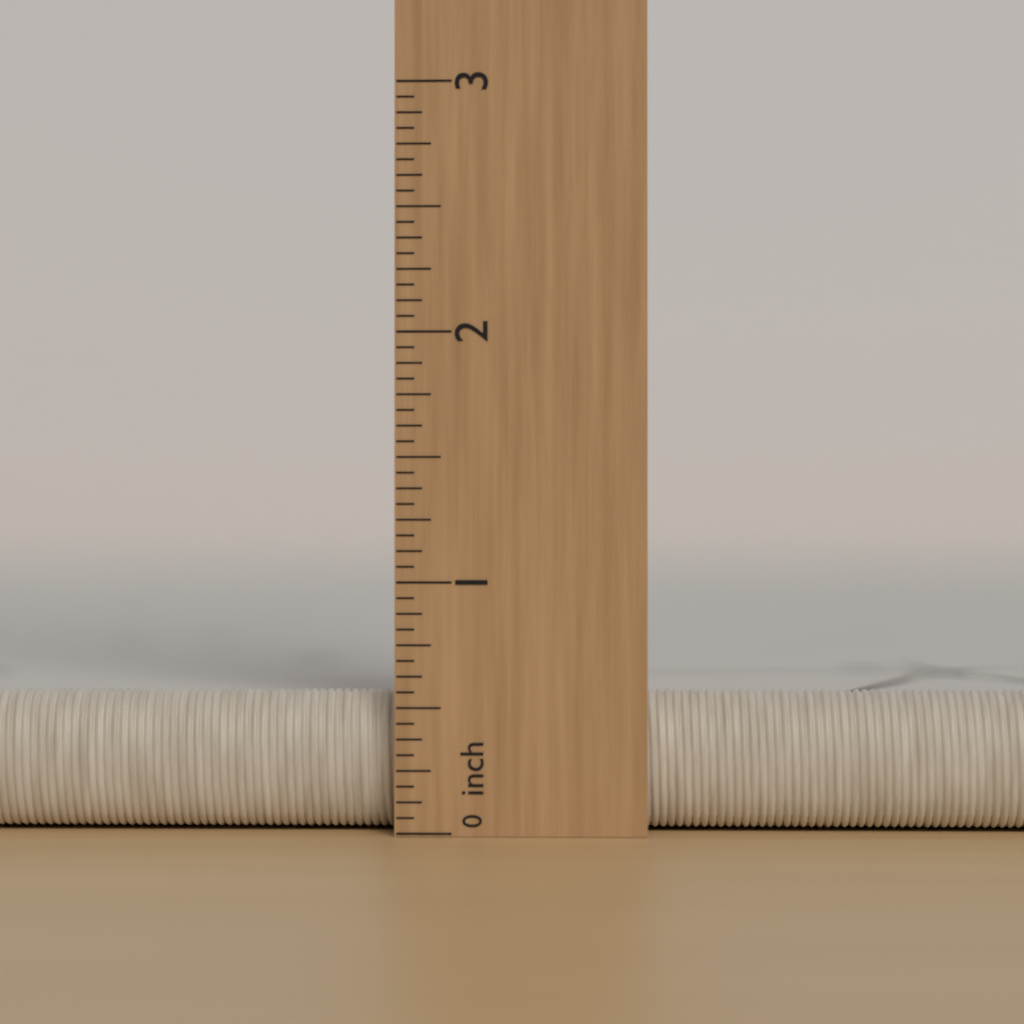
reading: 0.5625 inch
